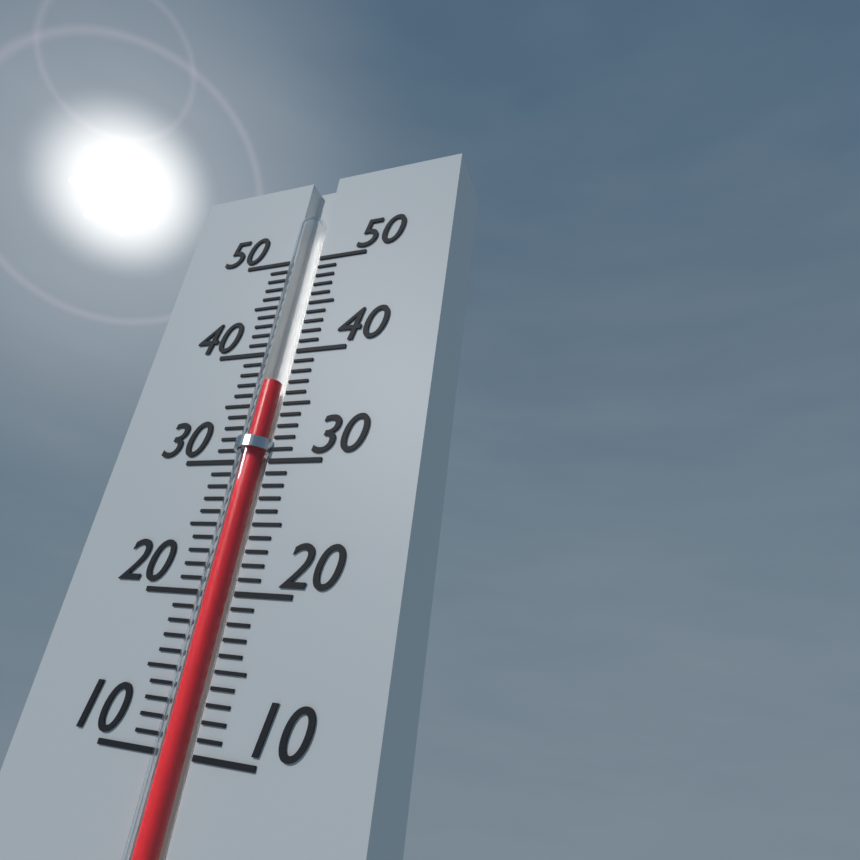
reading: 37 (no unit)
